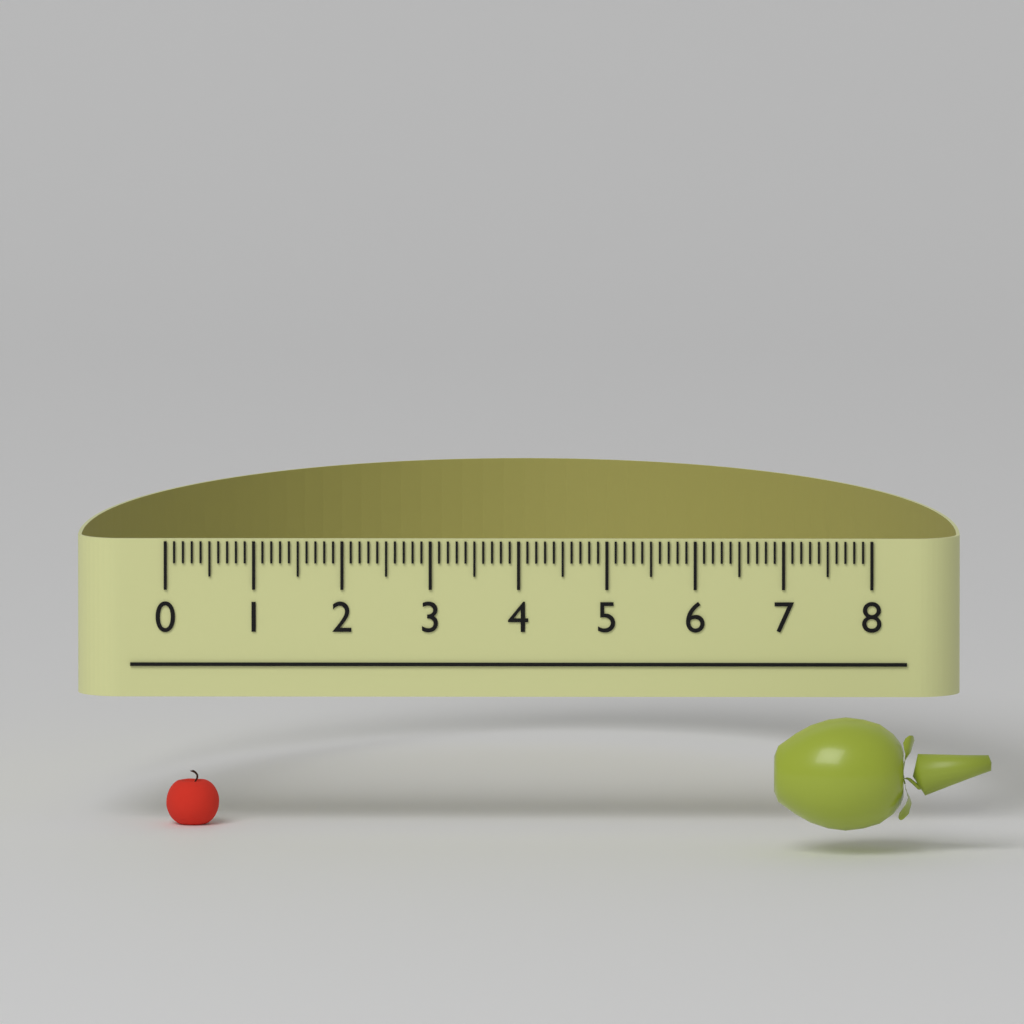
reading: 0.6 (no unit)
